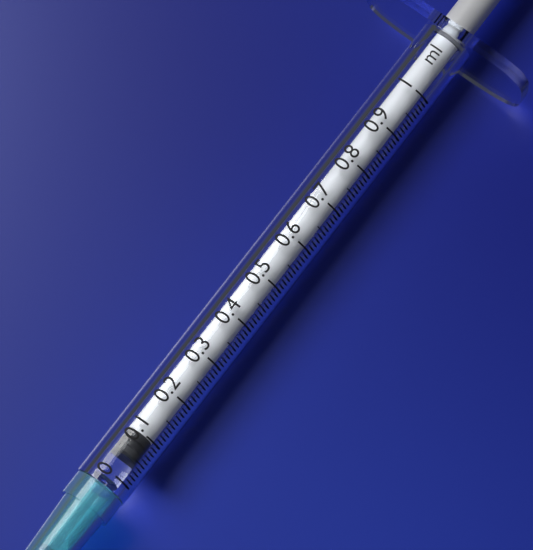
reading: 0.05 ml
